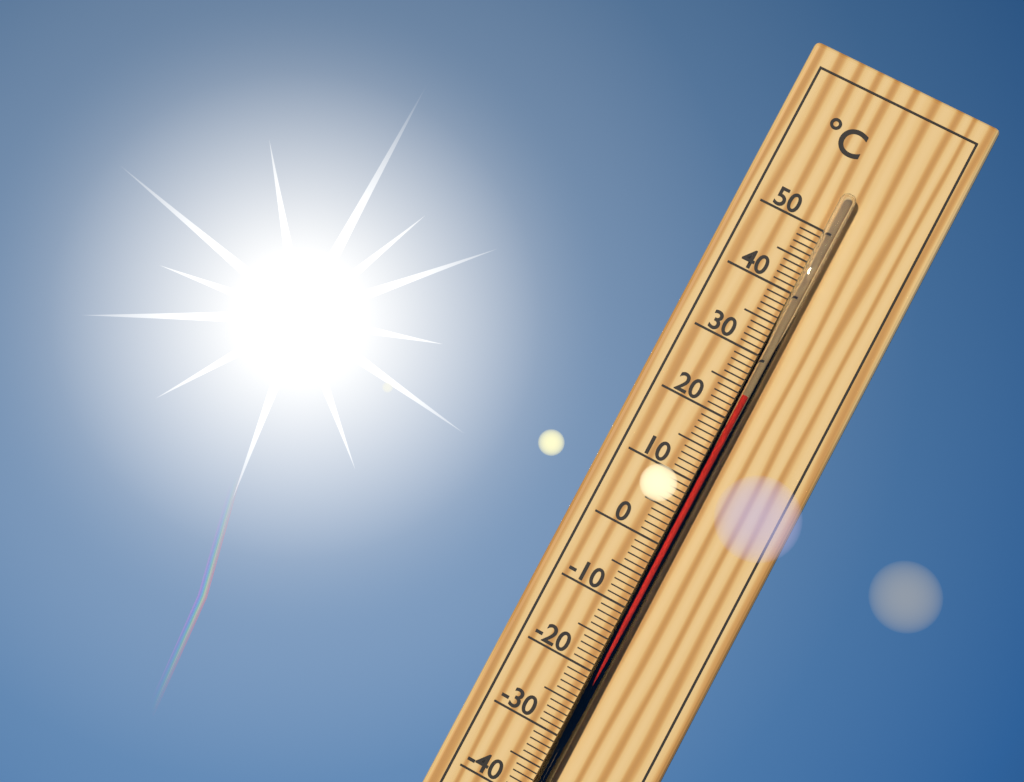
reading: 24 °C
